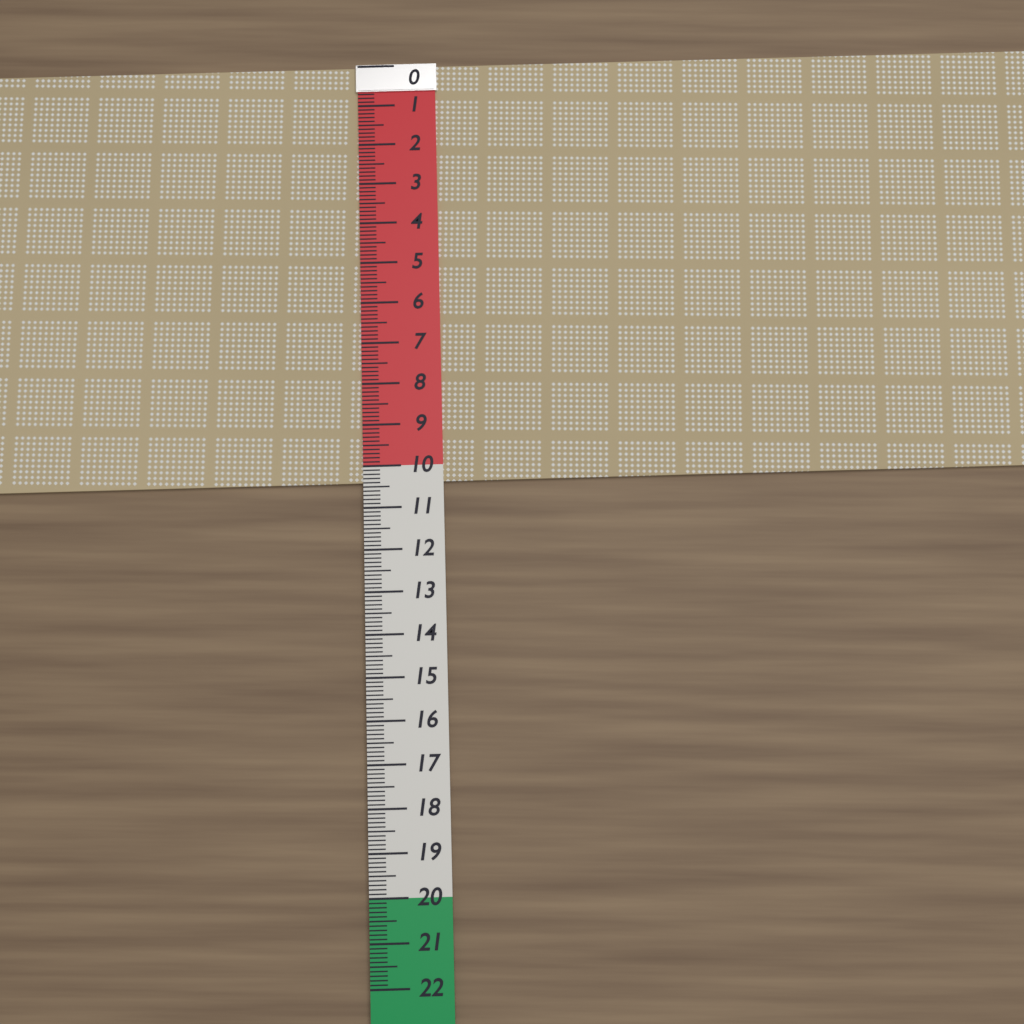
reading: 10.4 (no unit)
